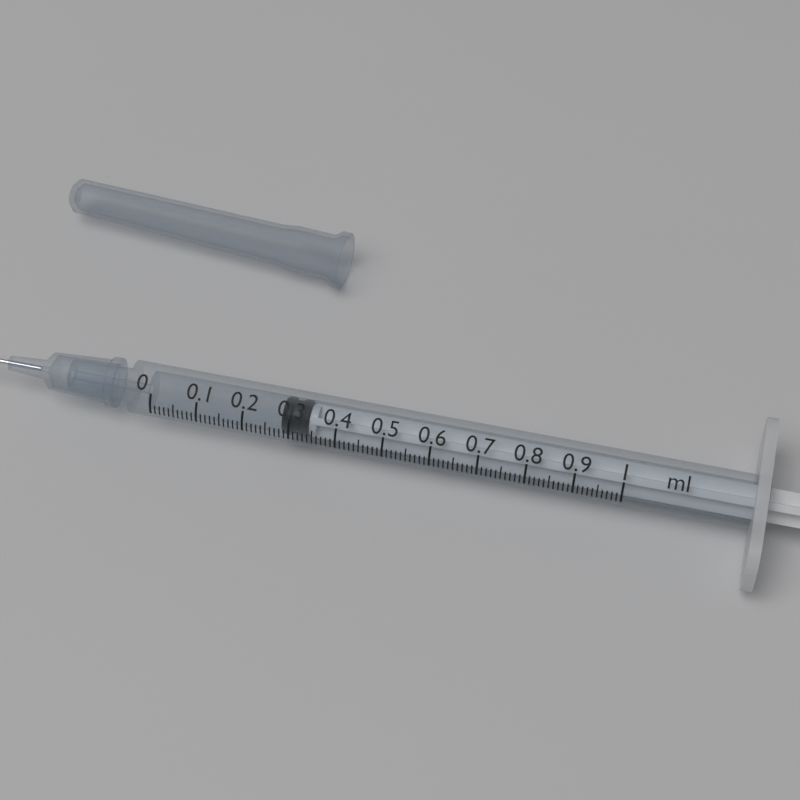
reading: 0.28 ml
